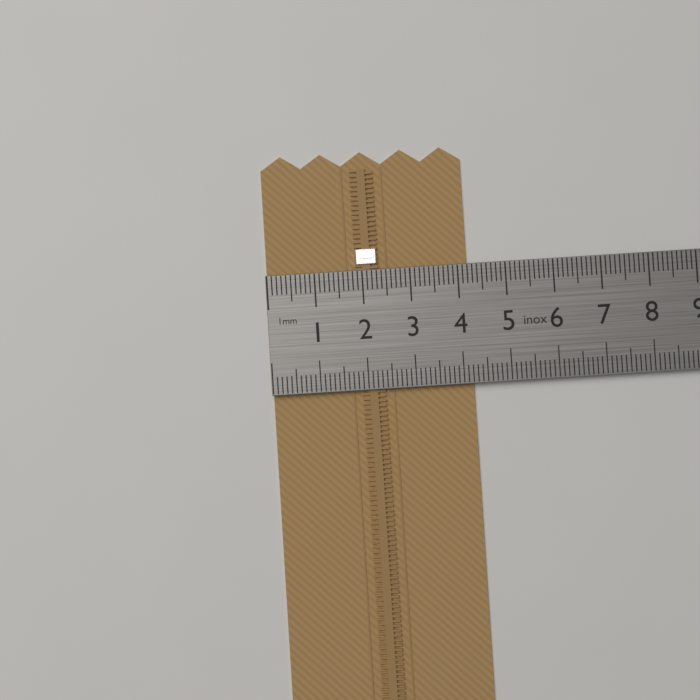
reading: 4.2 cm
